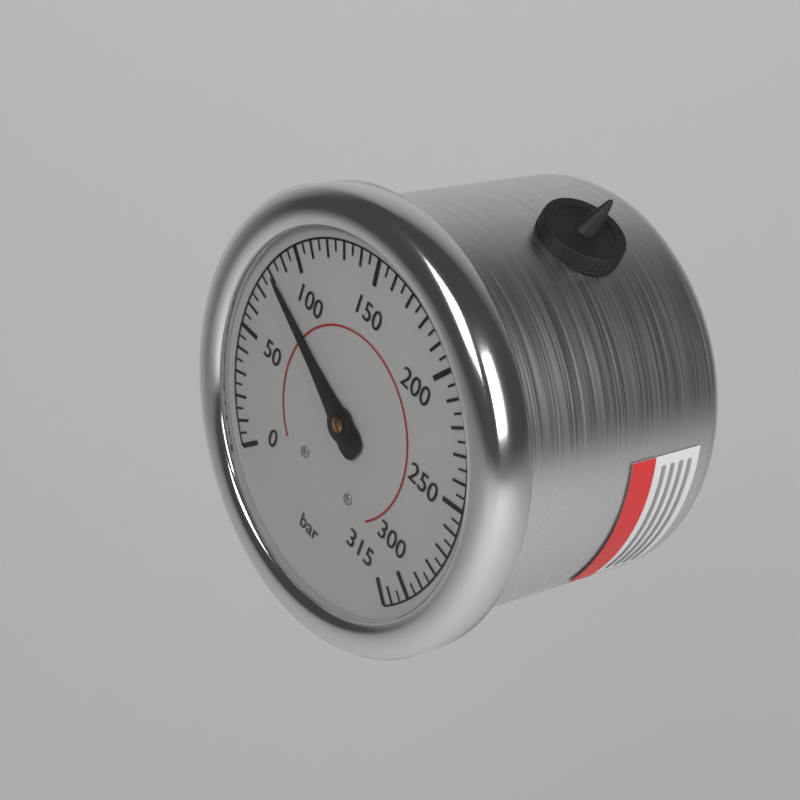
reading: 80 bar
